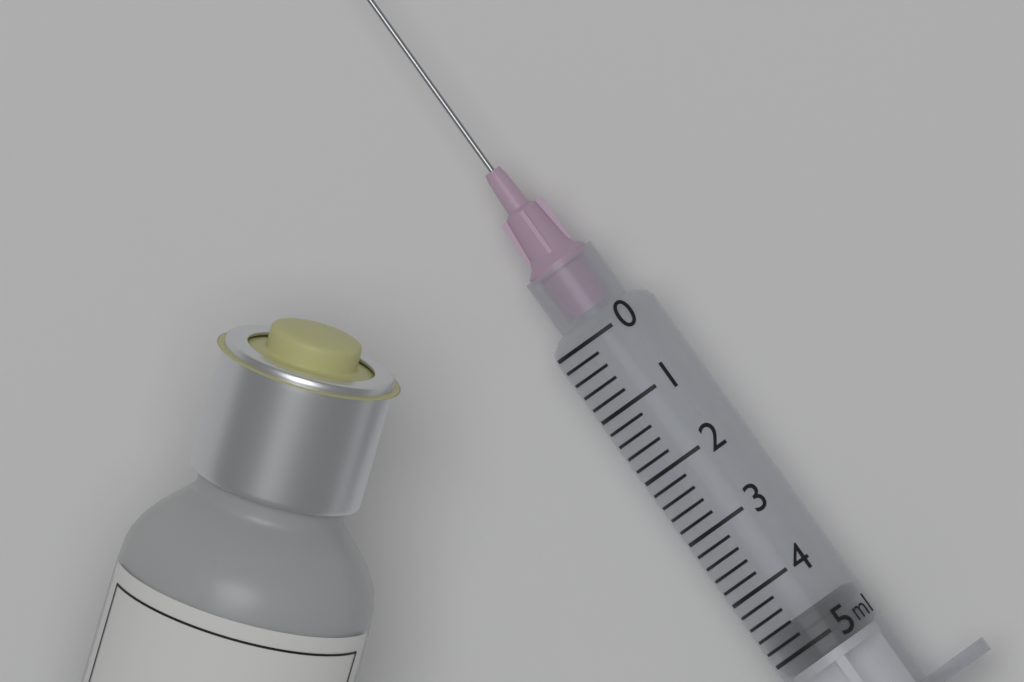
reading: 4.6 ml
